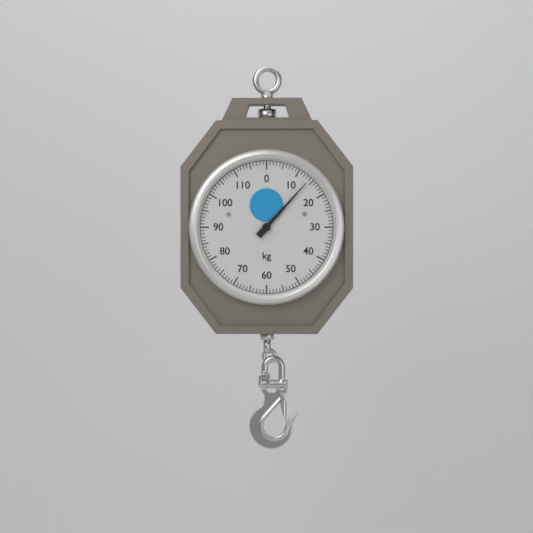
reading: 14 kg
